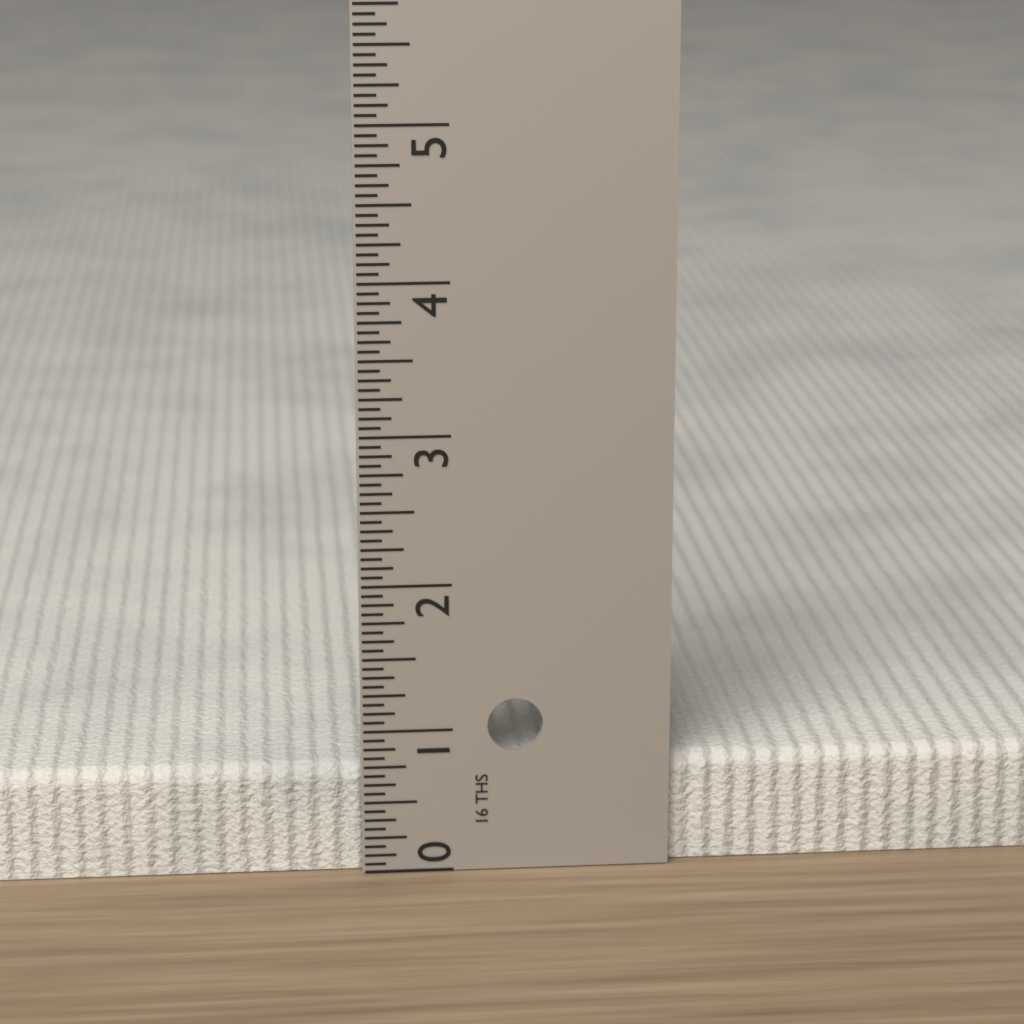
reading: 0.7500 in
